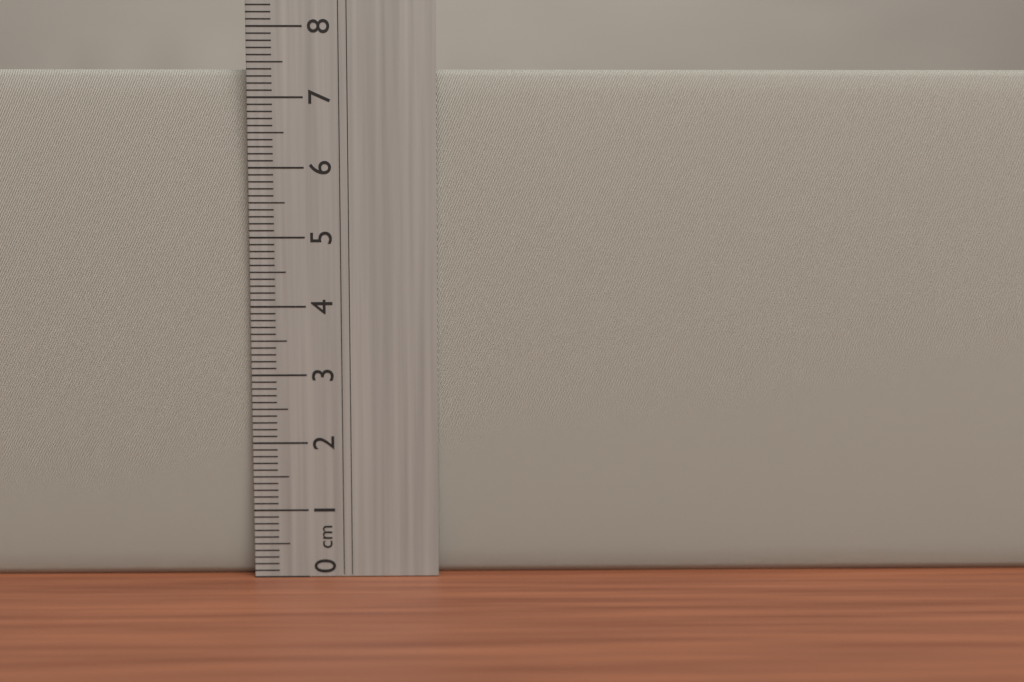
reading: 7.4 cm
